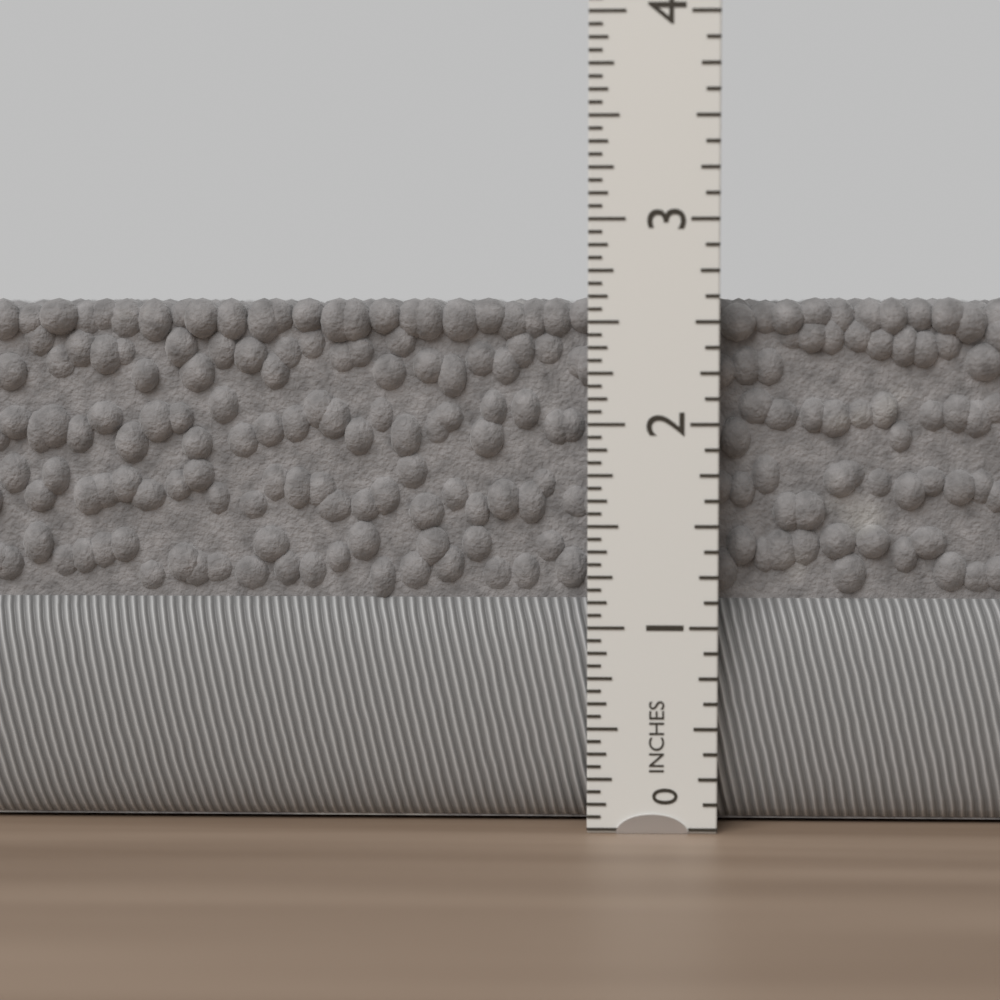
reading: 2.6250 in
